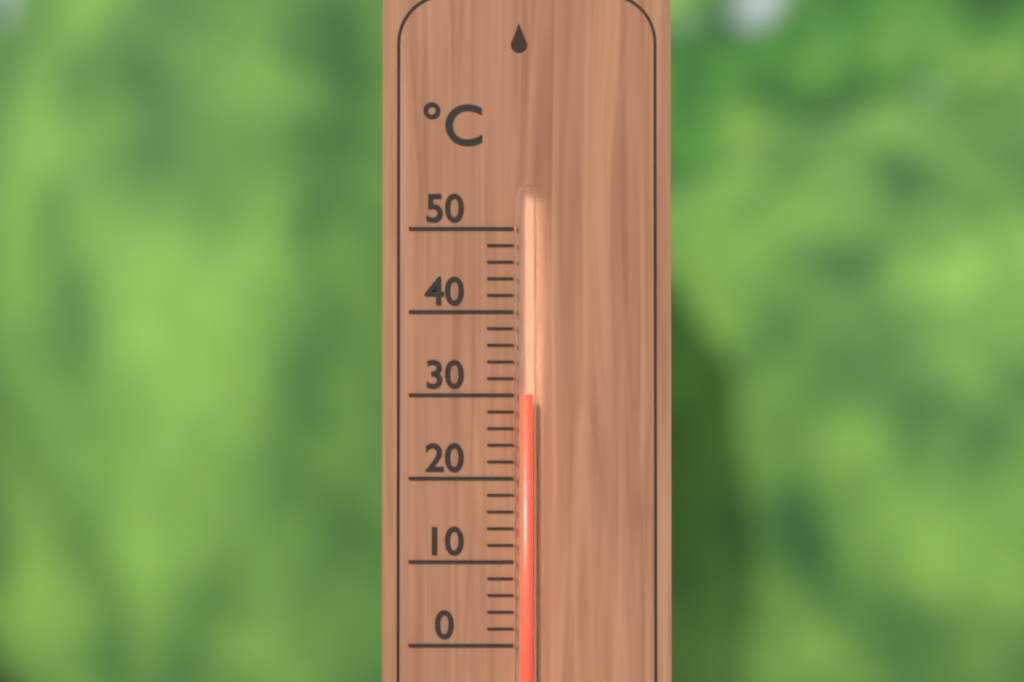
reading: 30 °C
